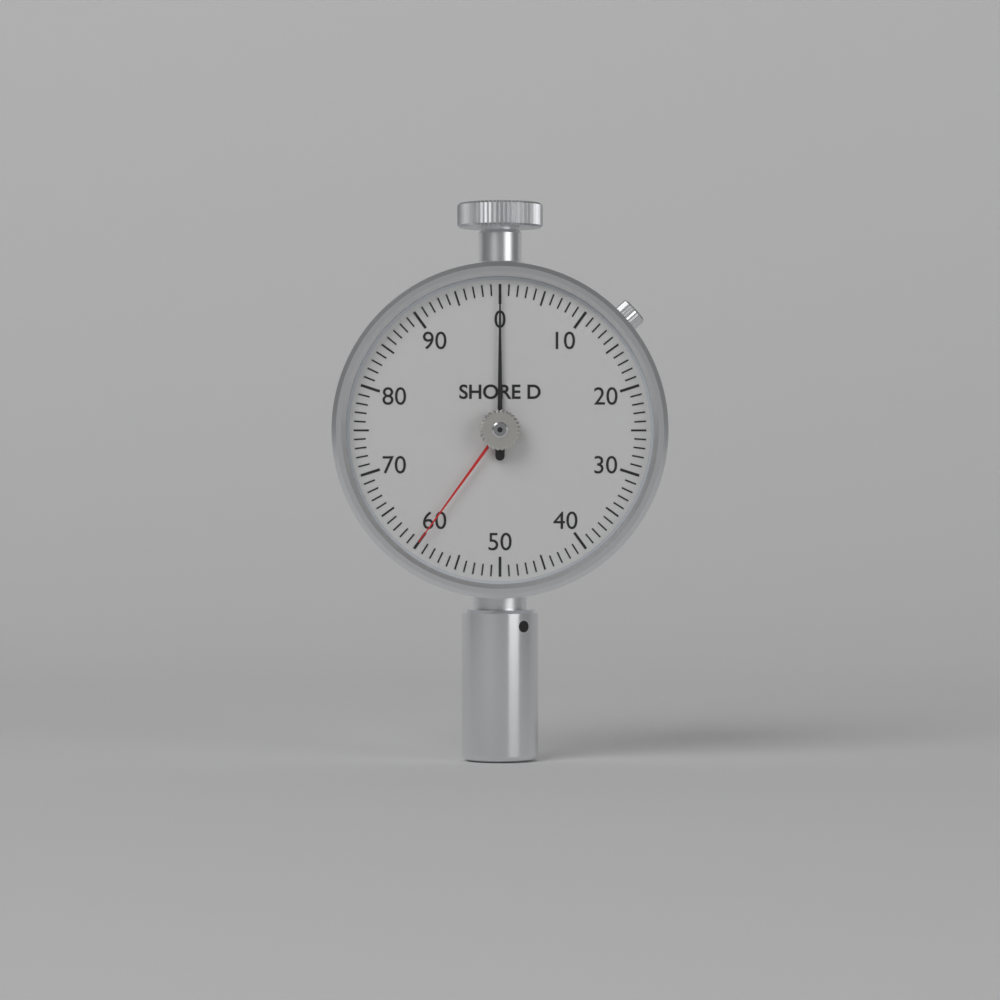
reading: 0 Shore D
